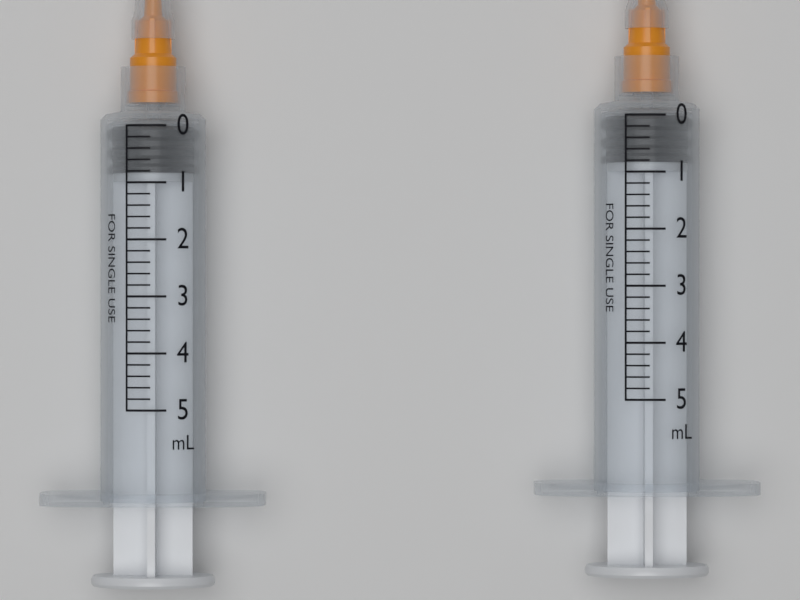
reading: 0.0 mL
